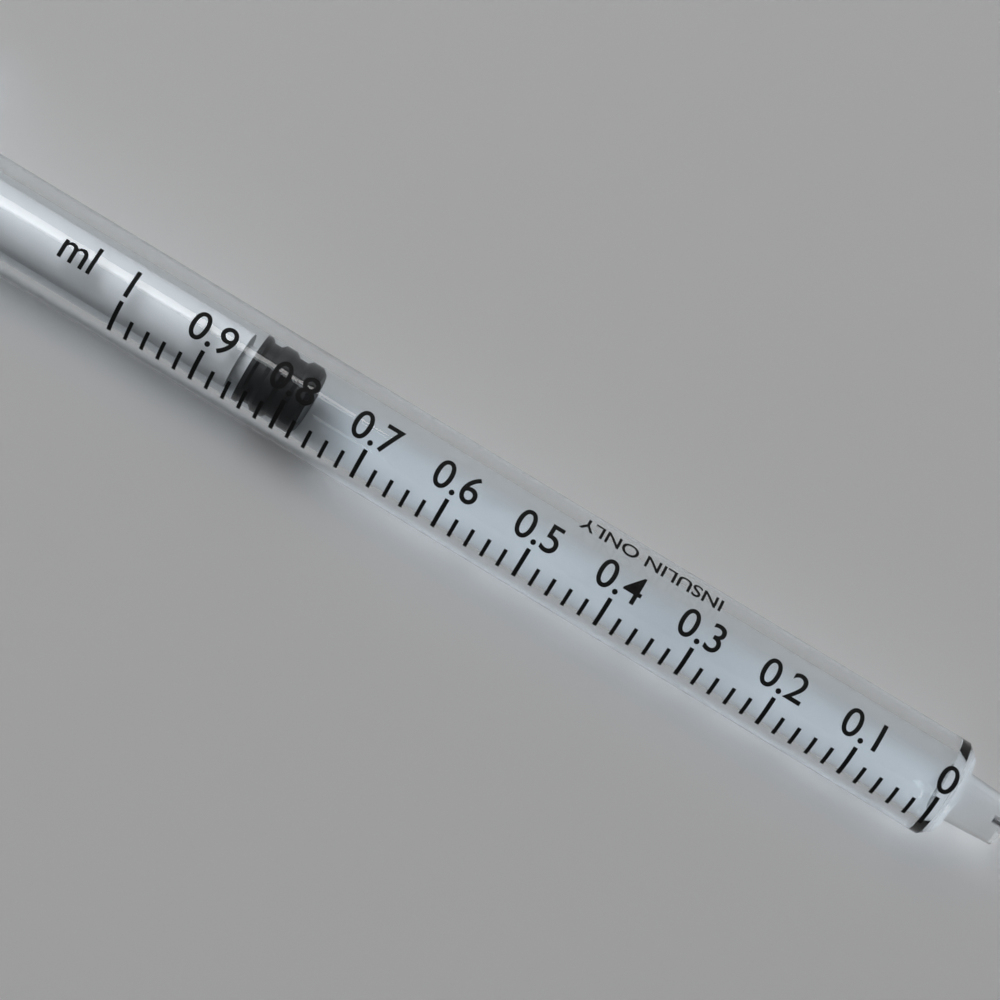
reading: 0.78 ml
